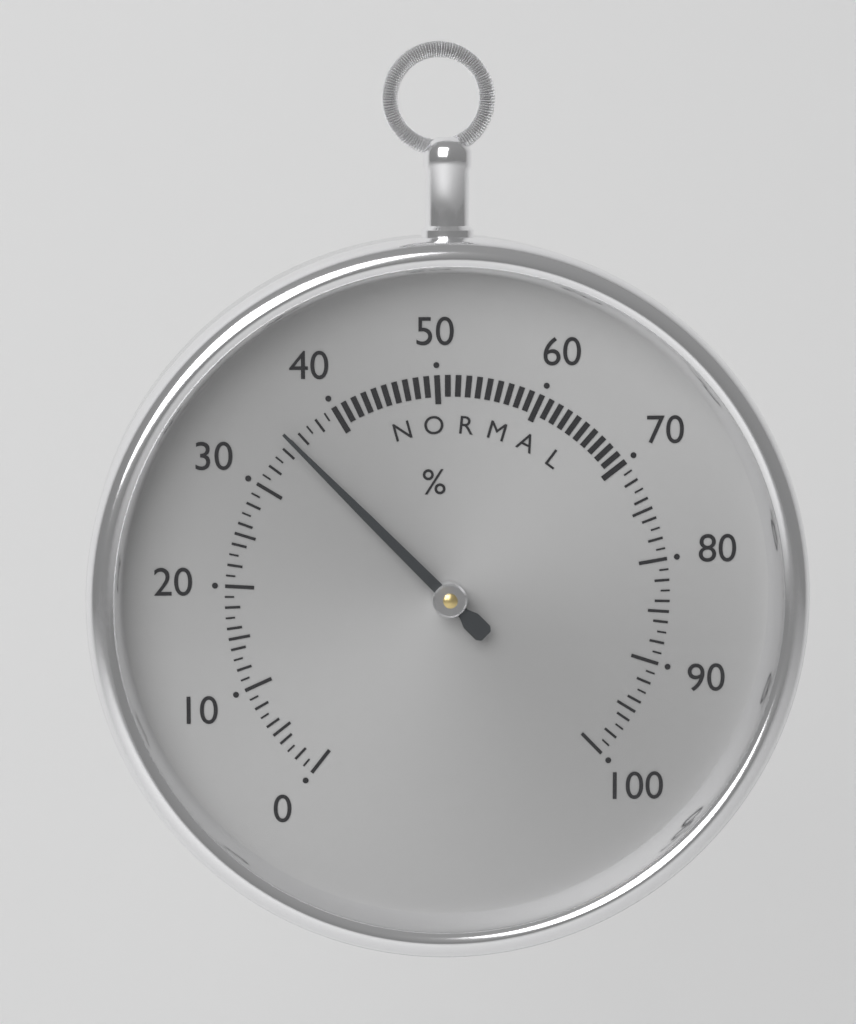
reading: 35 %
